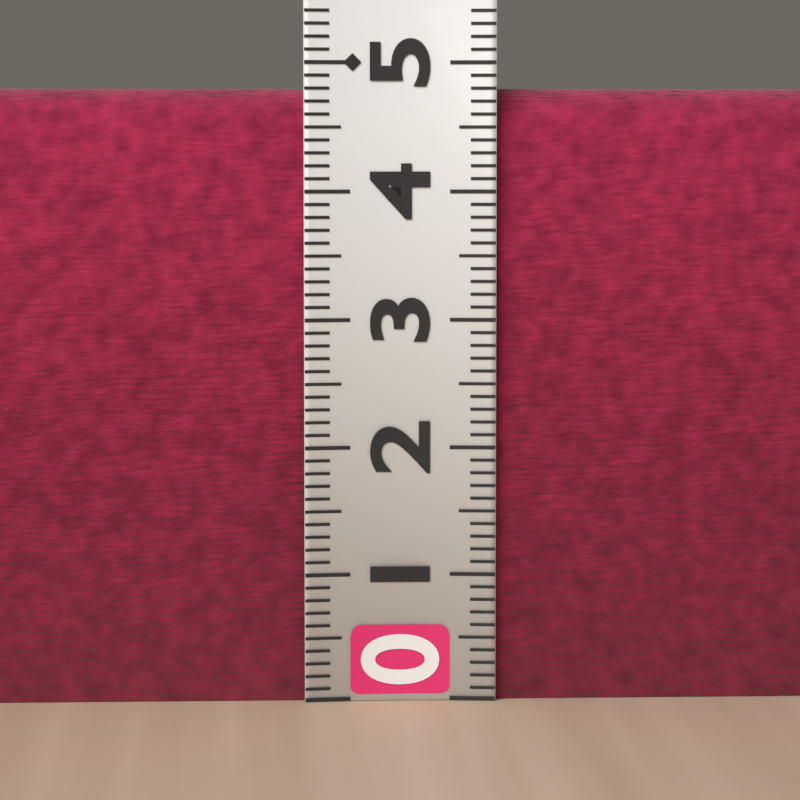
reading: 4.8 (no unit)
